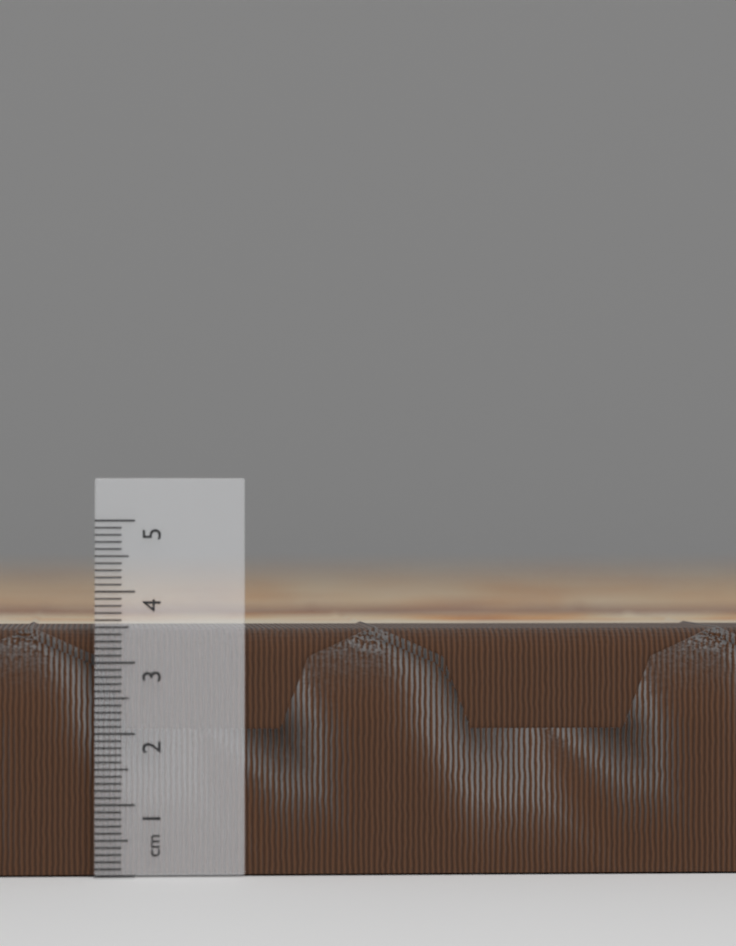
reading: 3.5 cm
